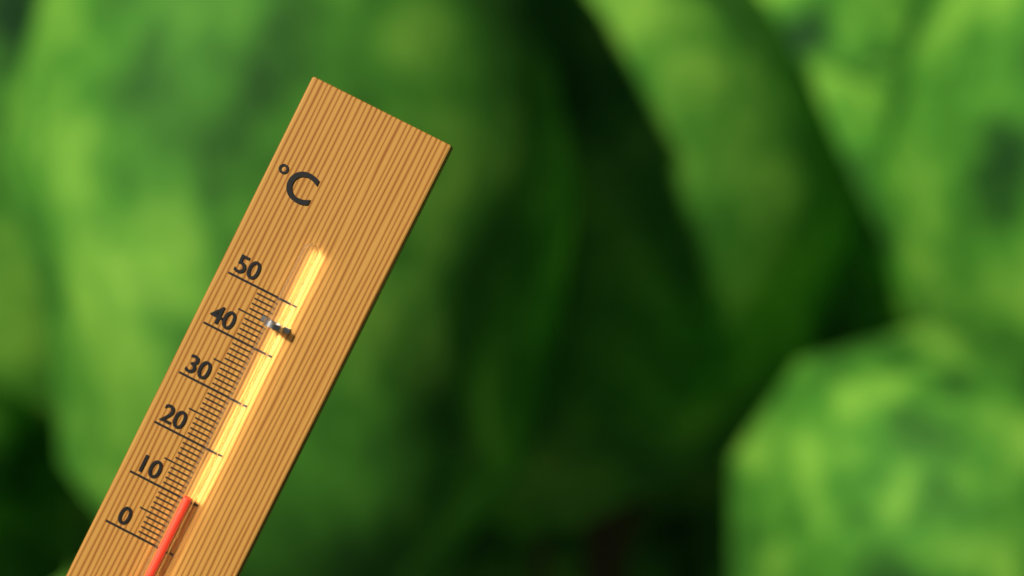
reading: 11 °C
